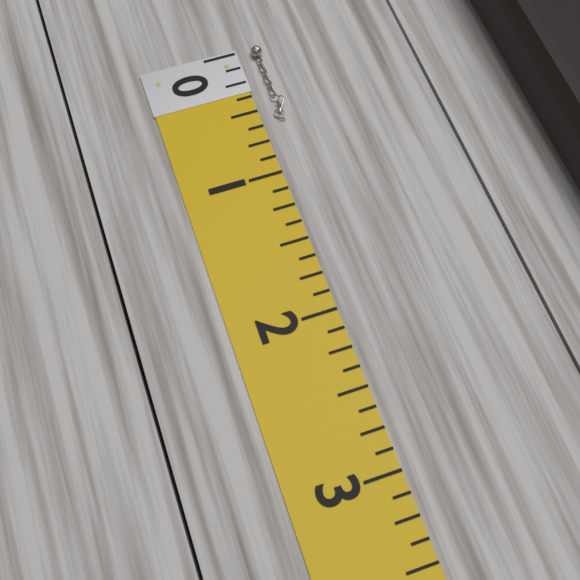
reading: 0.625 (no unit)
